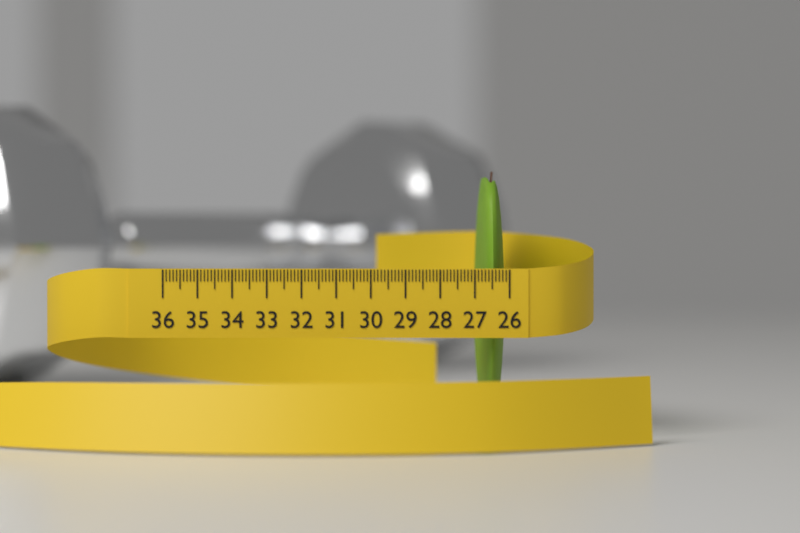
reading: 26.9 (no unit)
